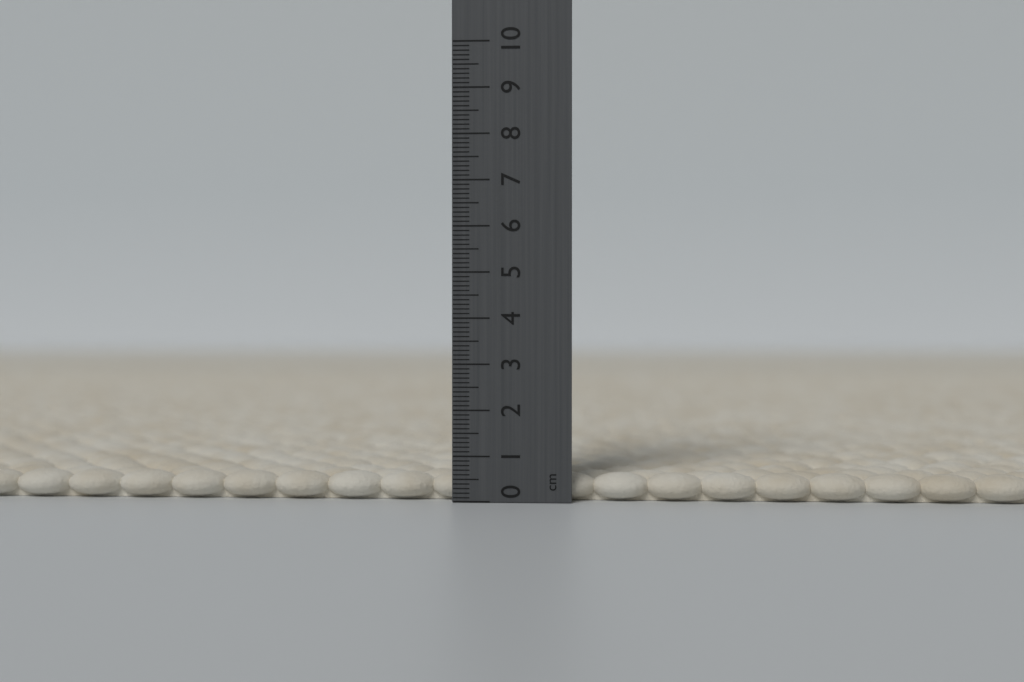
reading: 0.6 cm
